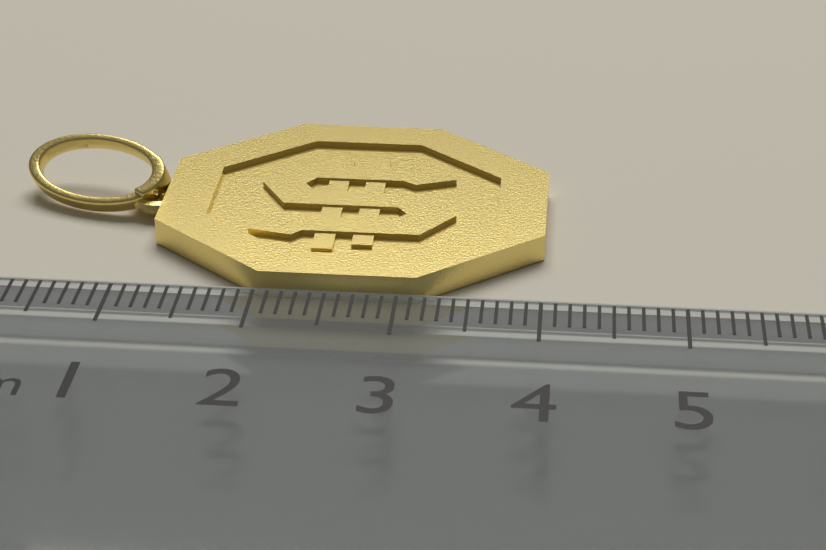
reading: 4.0 cm
